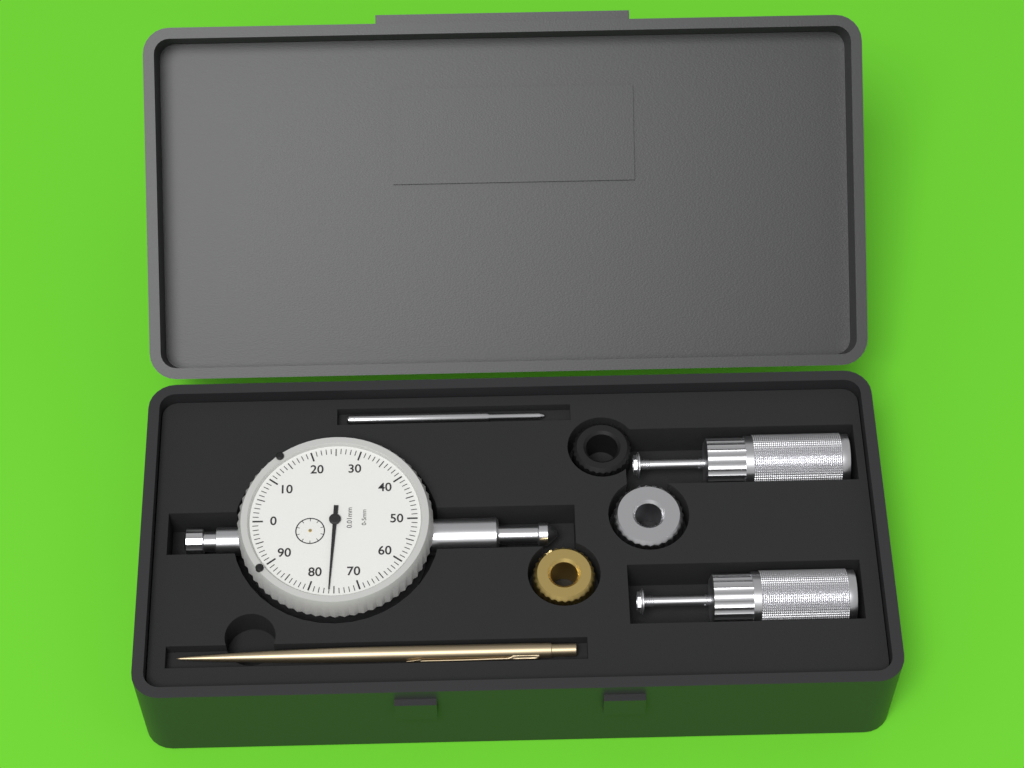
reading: 0.76 mm
